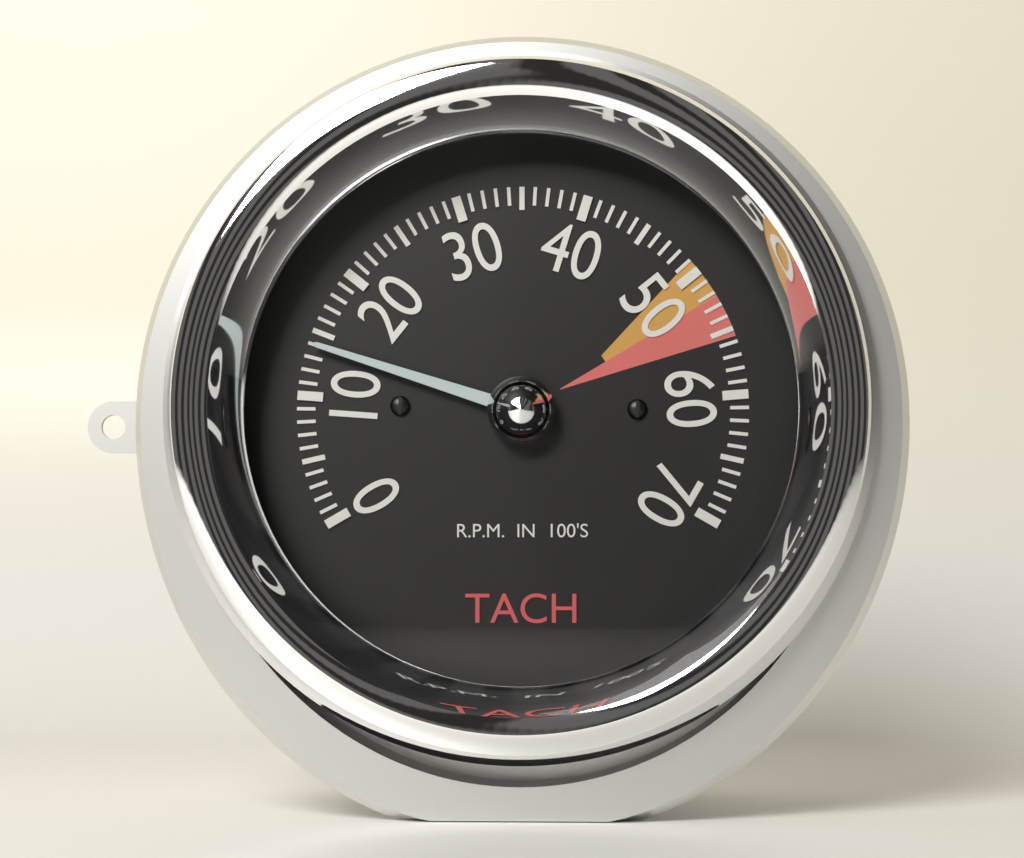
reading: 14 RPM x100
